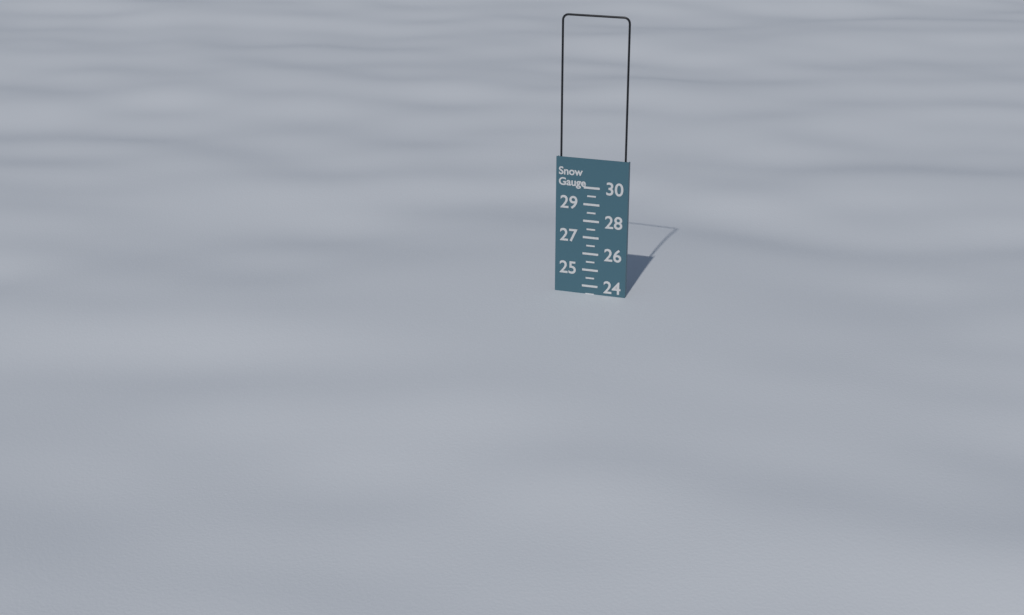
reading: 23.5 (no unit)
